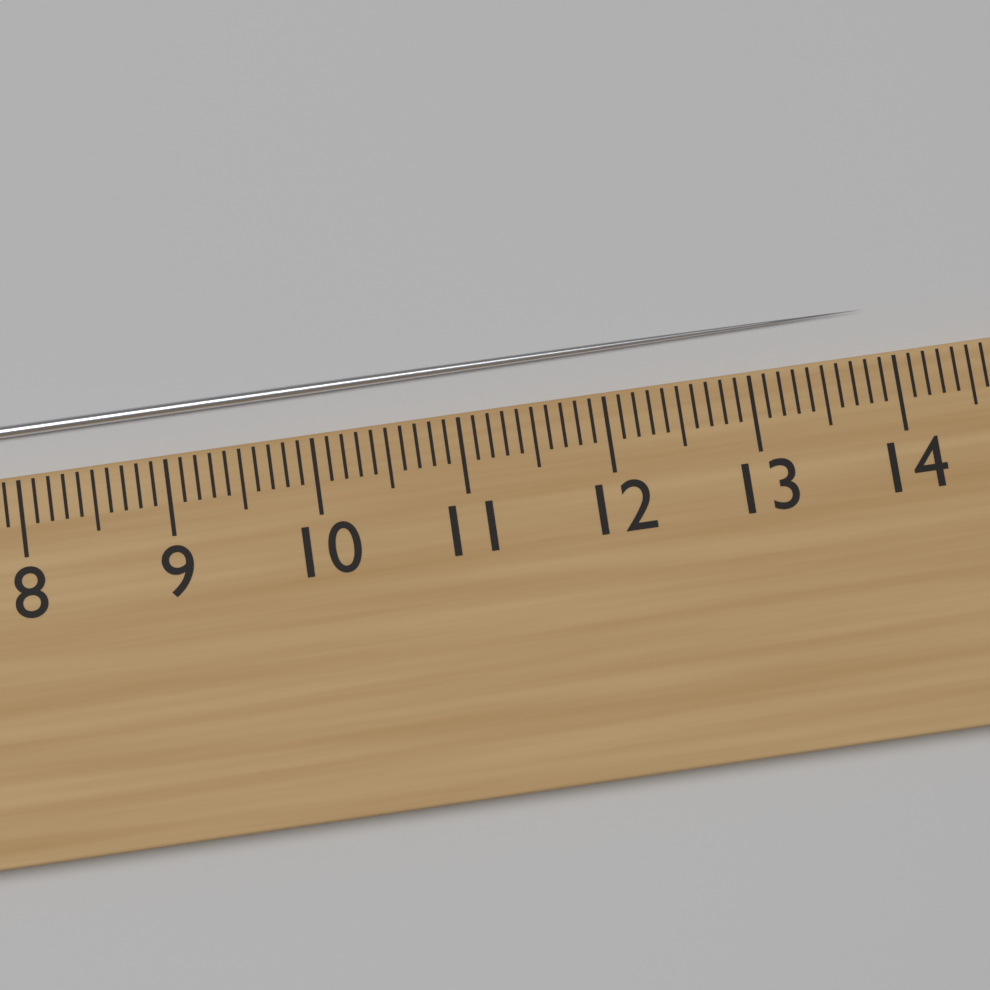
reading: 13.9 cm
